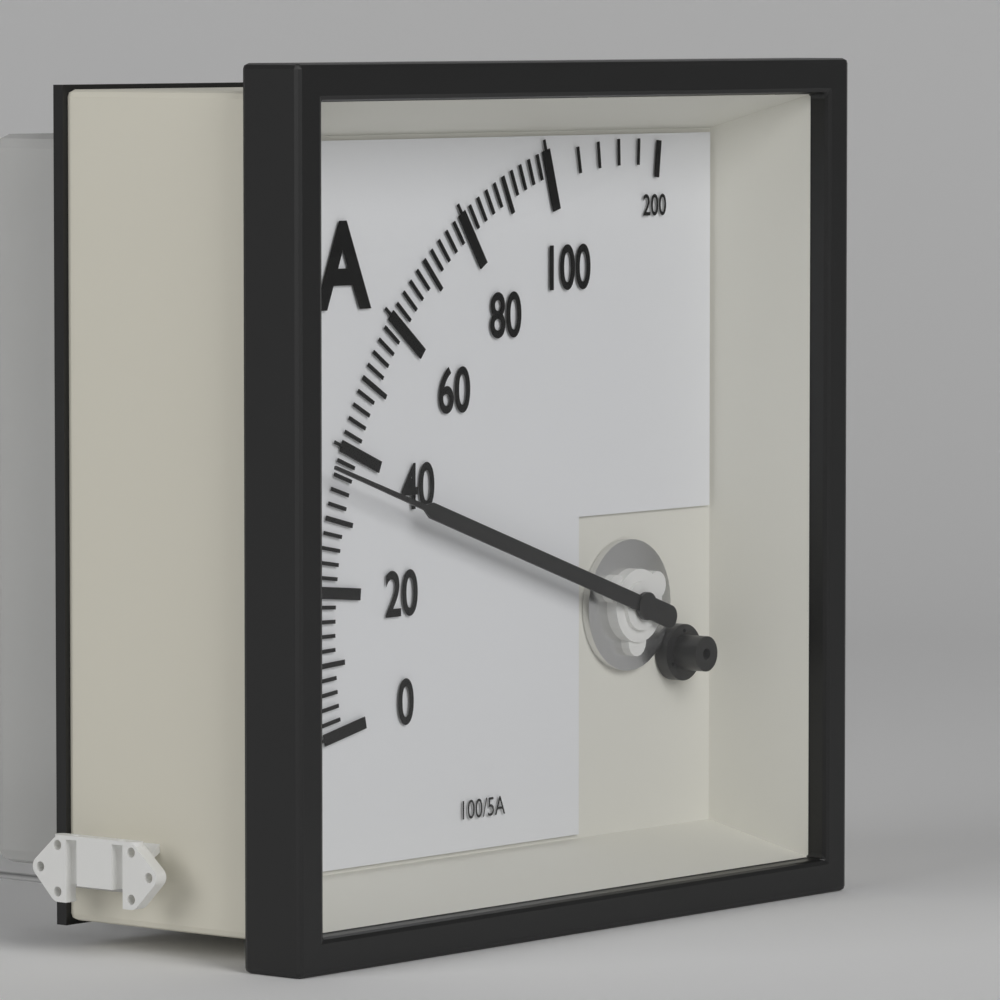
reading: 36 A
